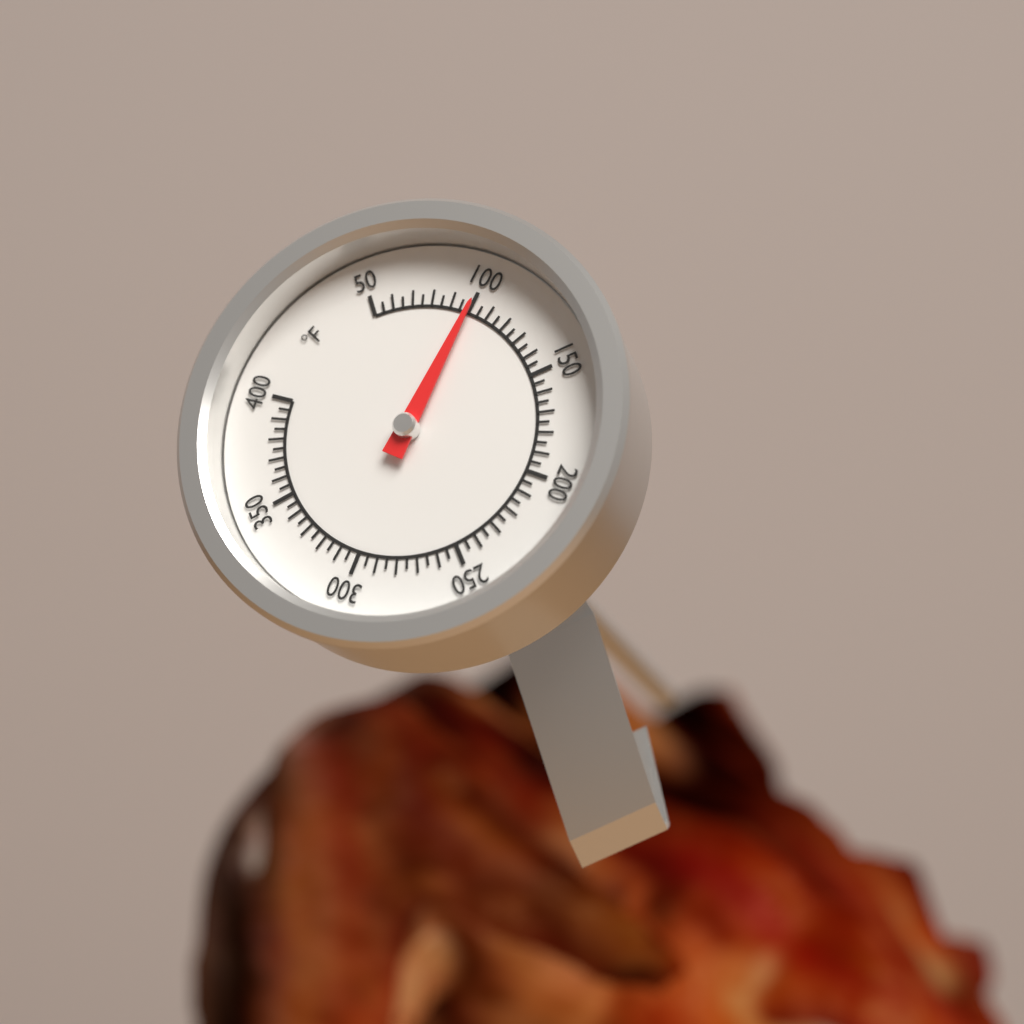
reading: 100 °F
